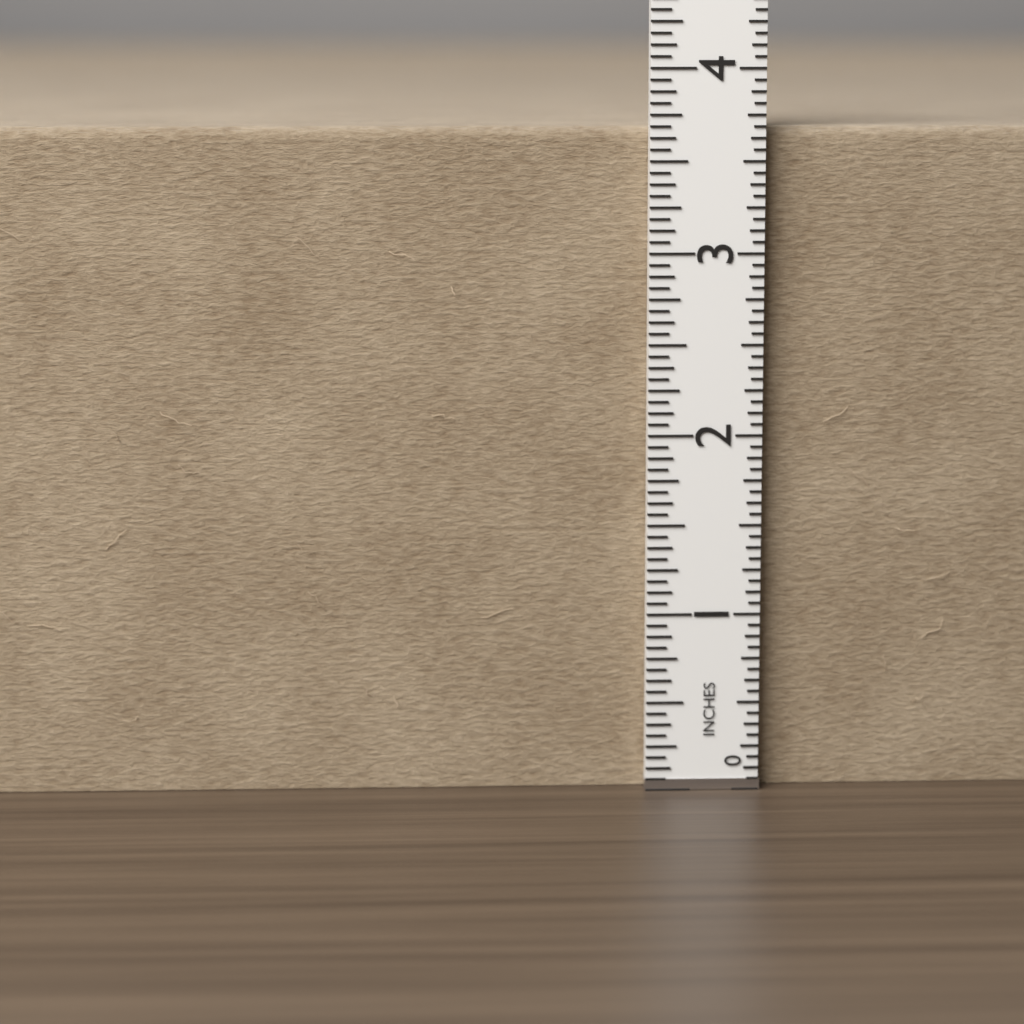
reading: 3.6875 in
